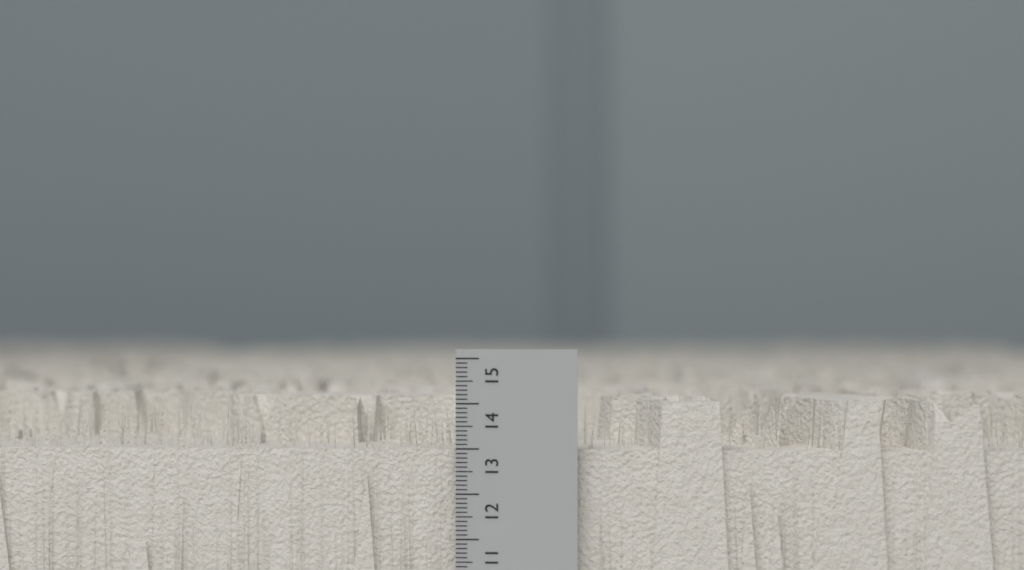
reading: 14.1 cm
